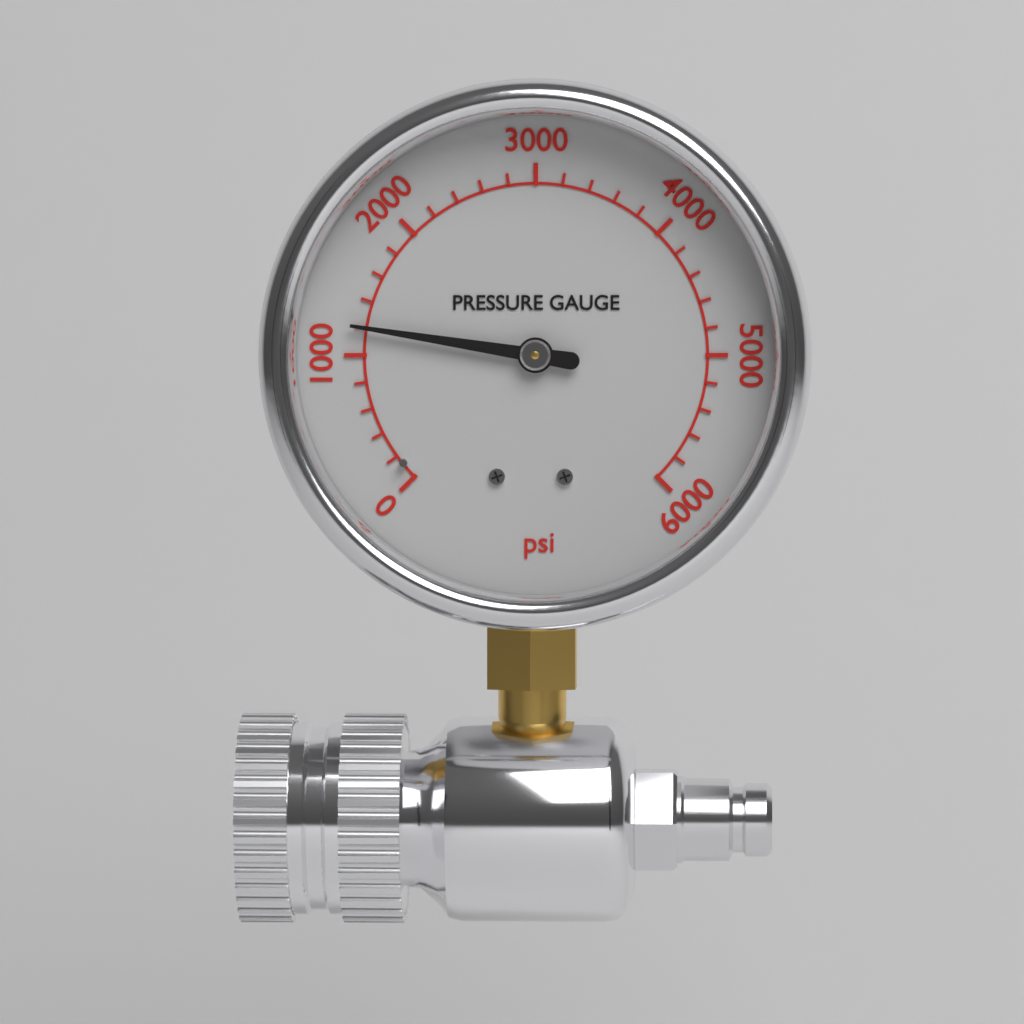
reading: 1200 psi
